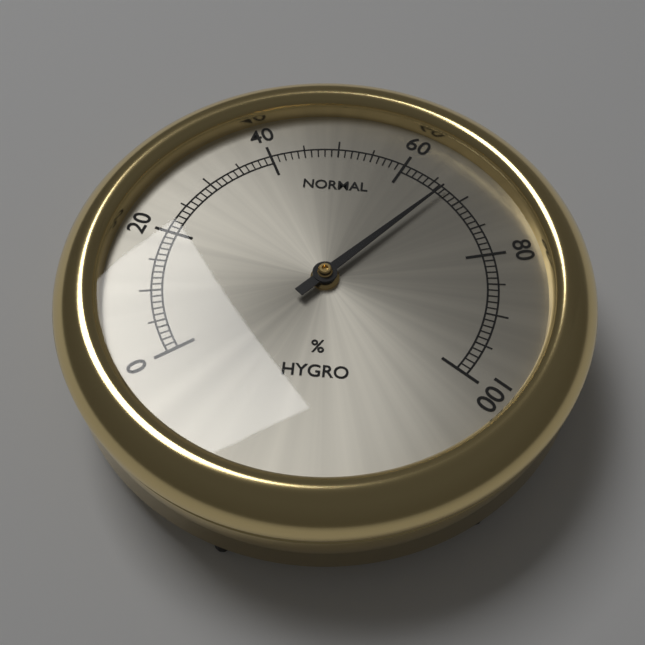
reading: 67 %
